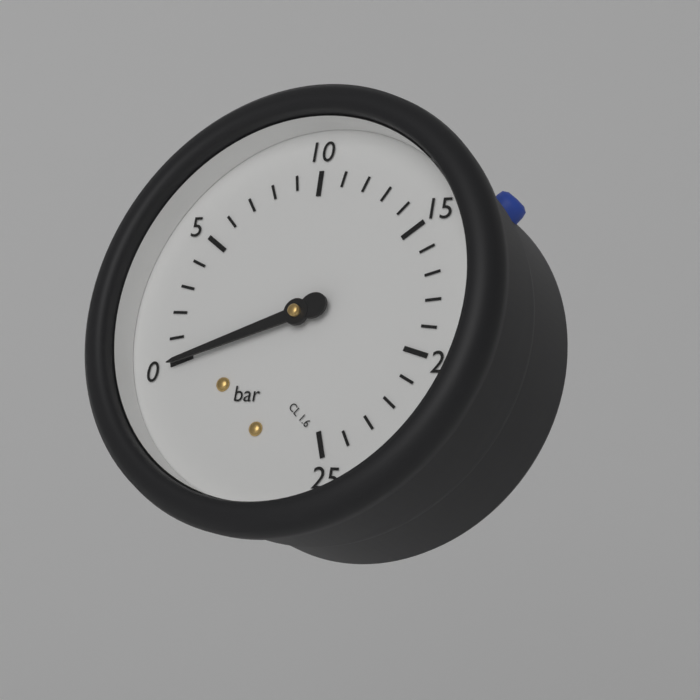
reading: 0 bar
